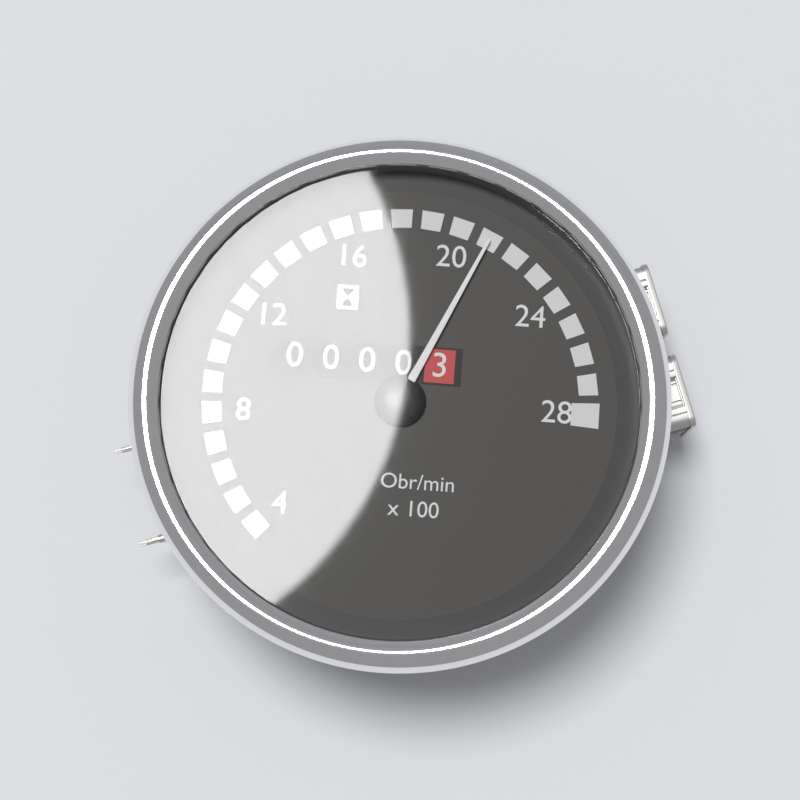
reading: 21 Obr/min x100
